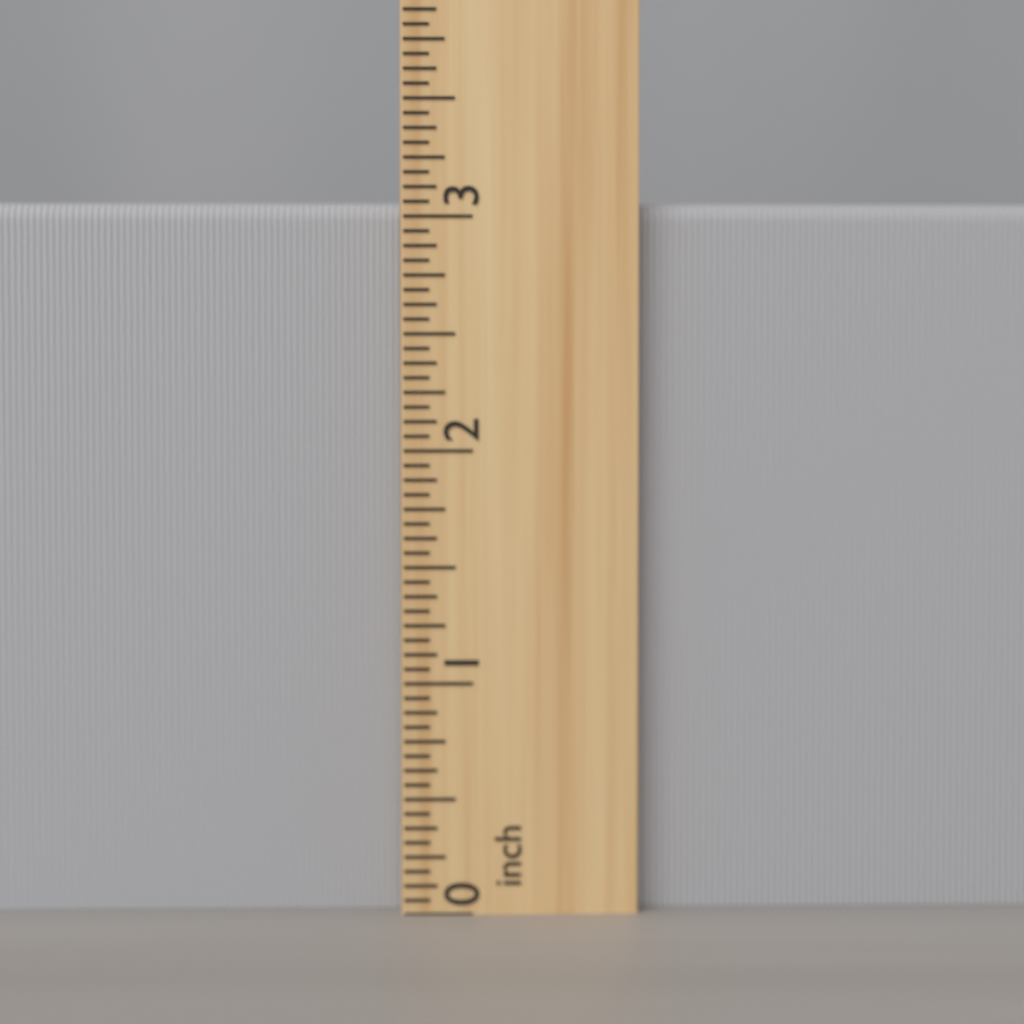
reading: 3.0625 inch
